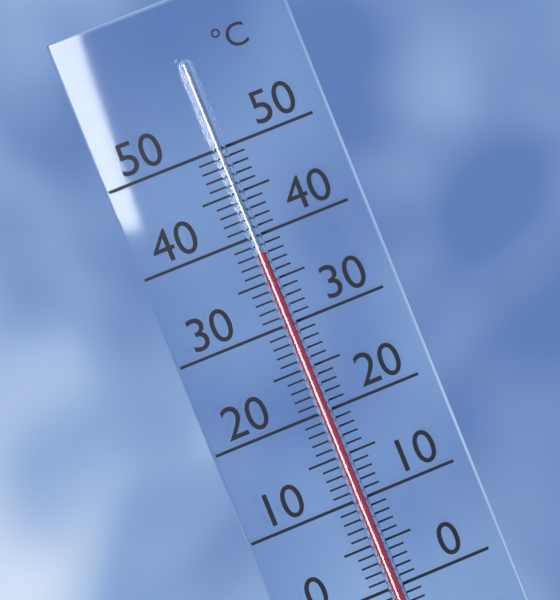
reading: 38 °C
